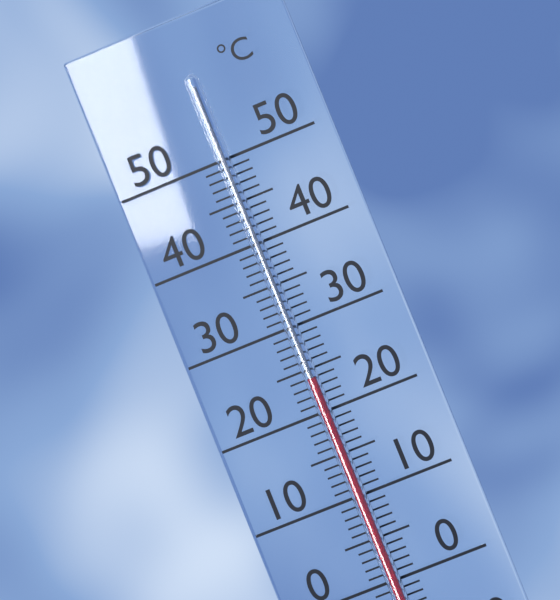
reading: 24 °C
